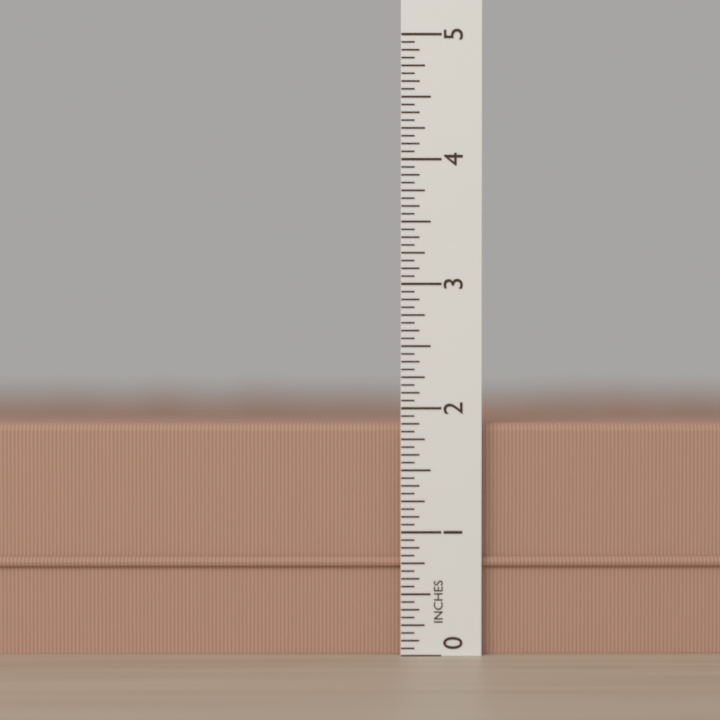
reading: 1.8750 in
